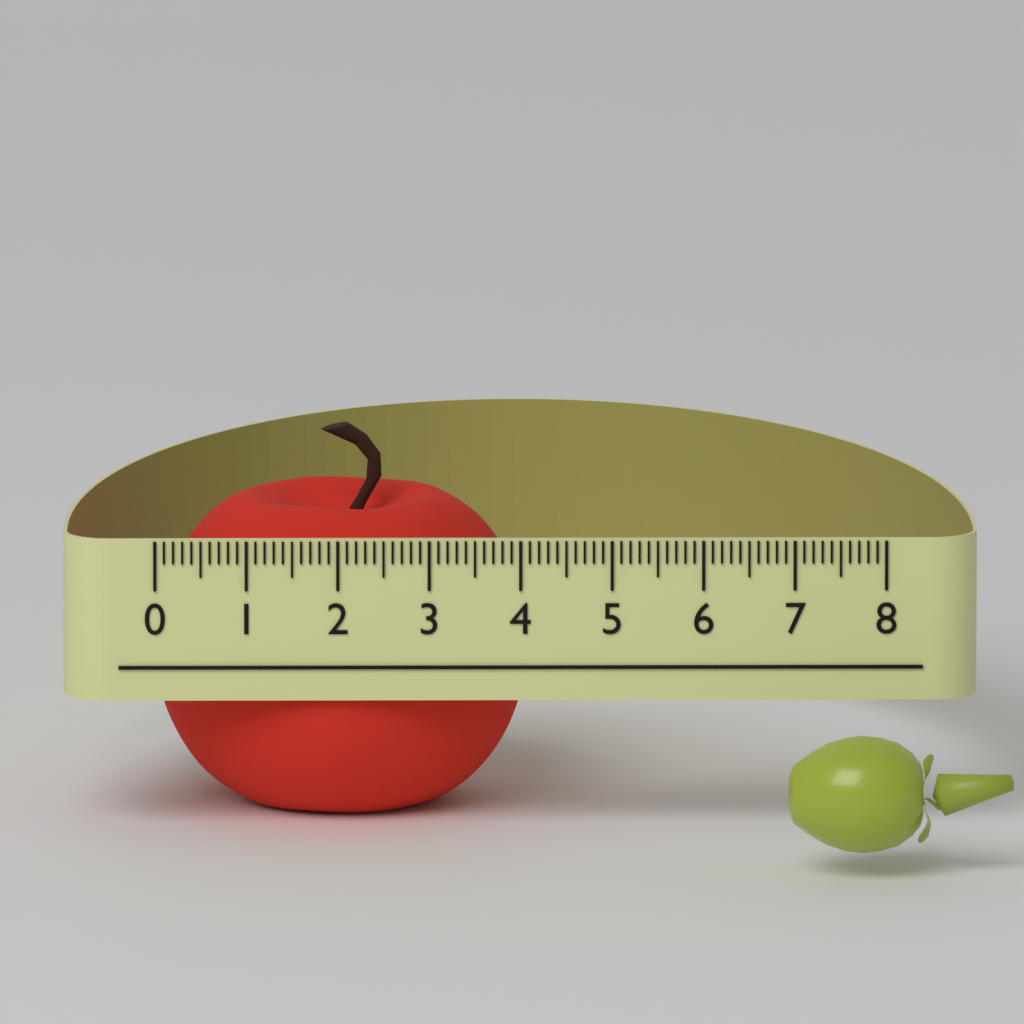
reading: 4.1 (no unit)
